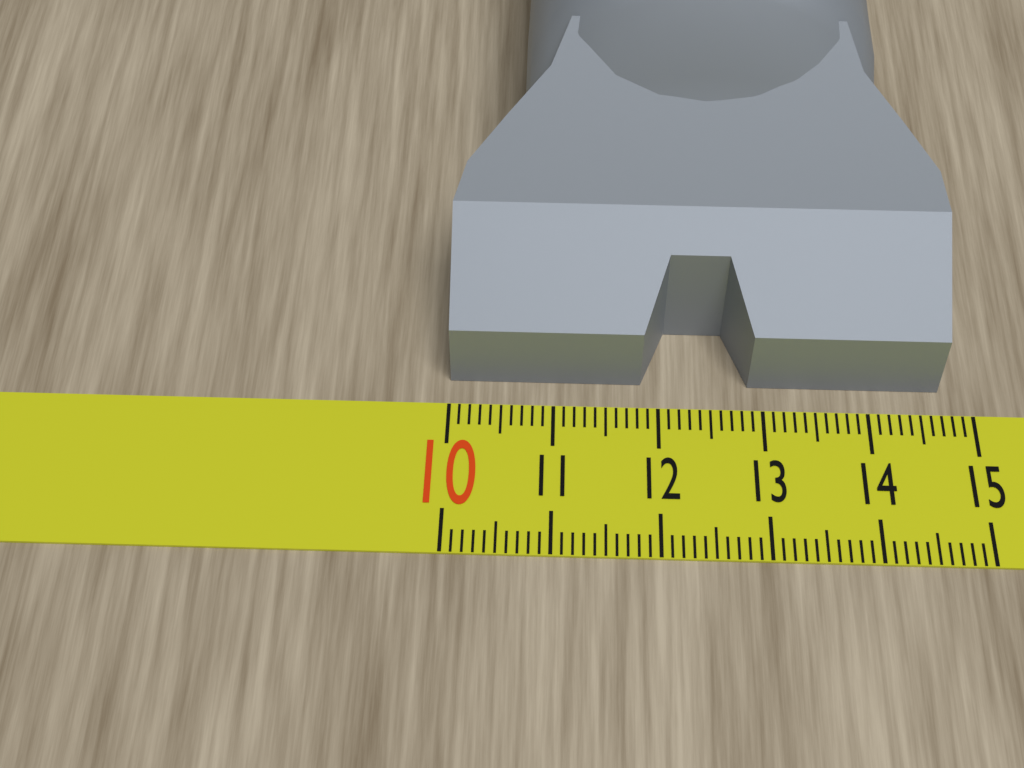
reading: 14.7 (no unit)
